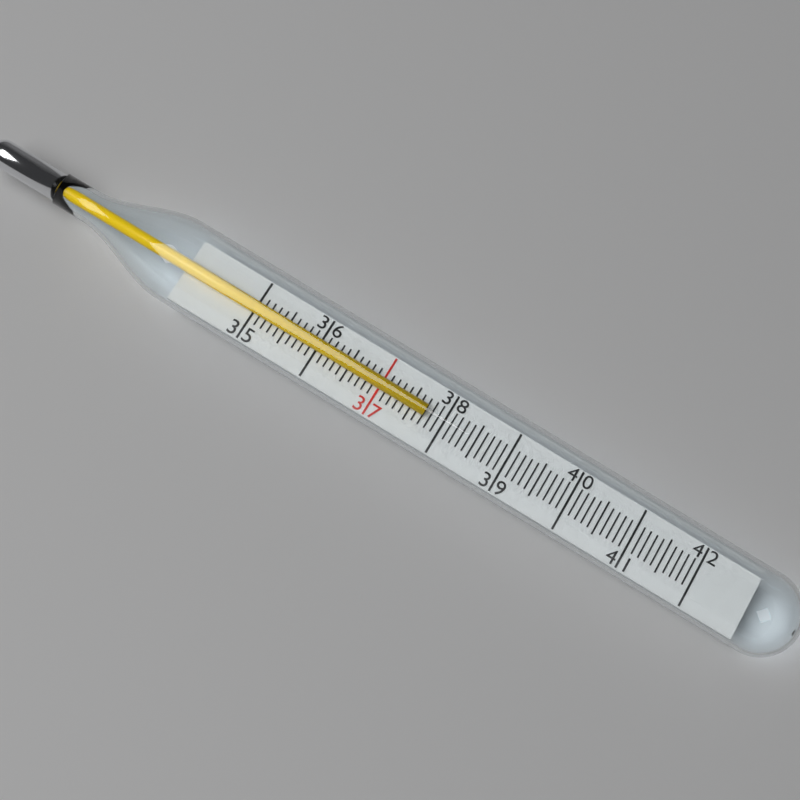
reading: 37.7 (no unit)
